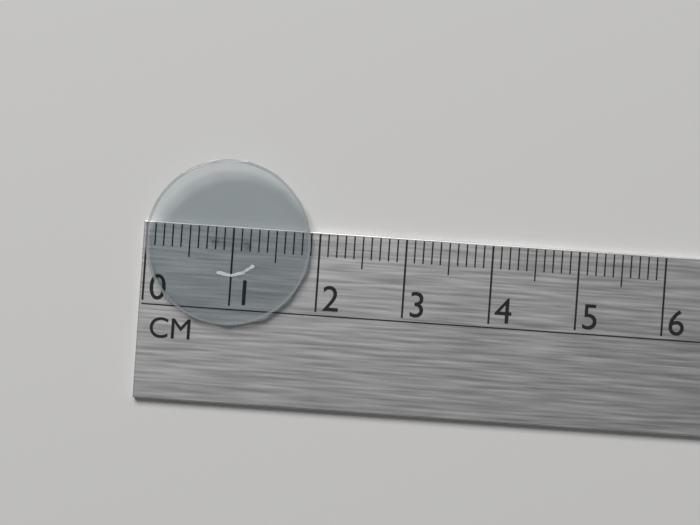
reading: 1.9 cm
